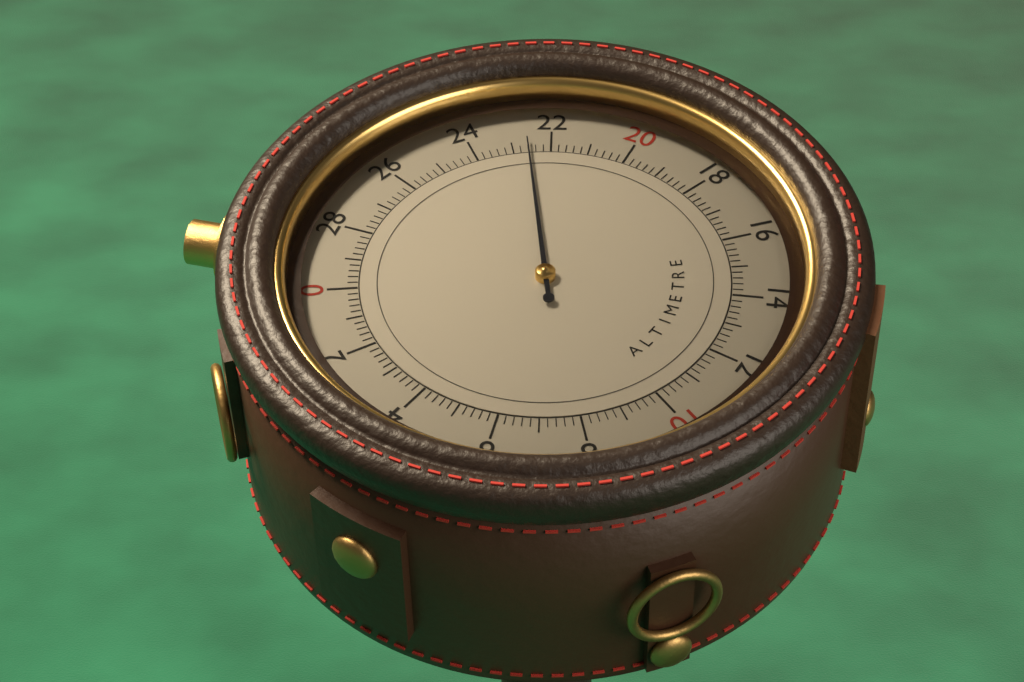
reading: 22.6 (no unit)
